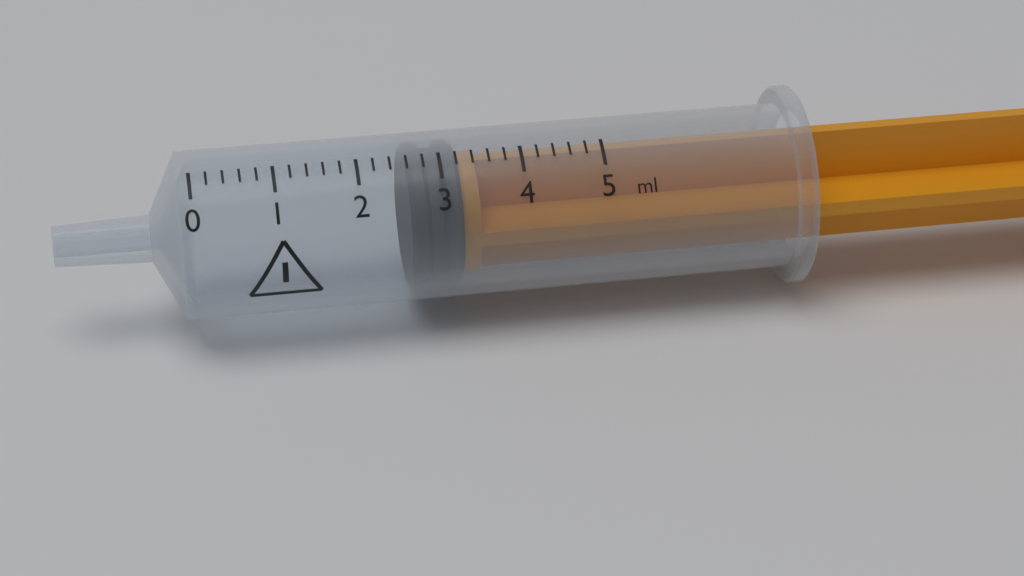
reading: 2.6 ml
